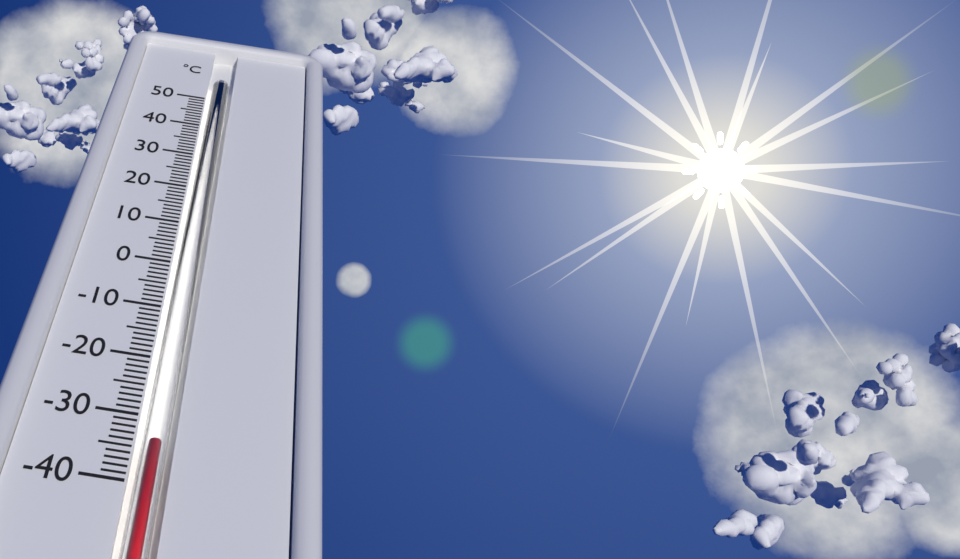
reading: -34 °C
